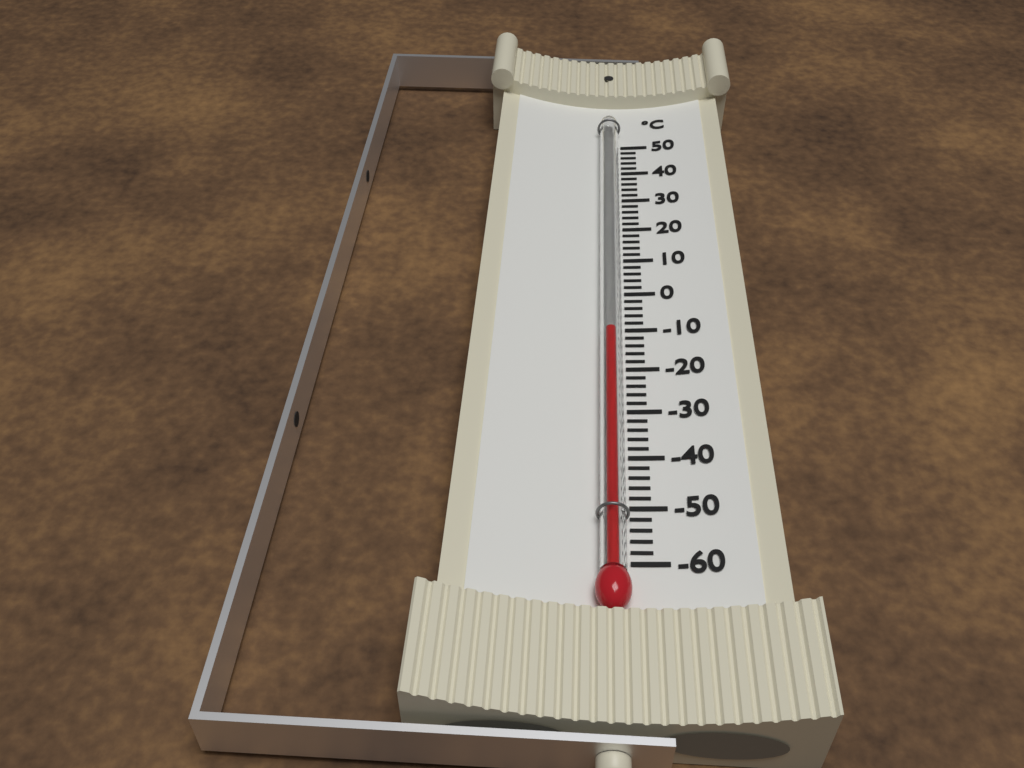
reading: -12 °C
